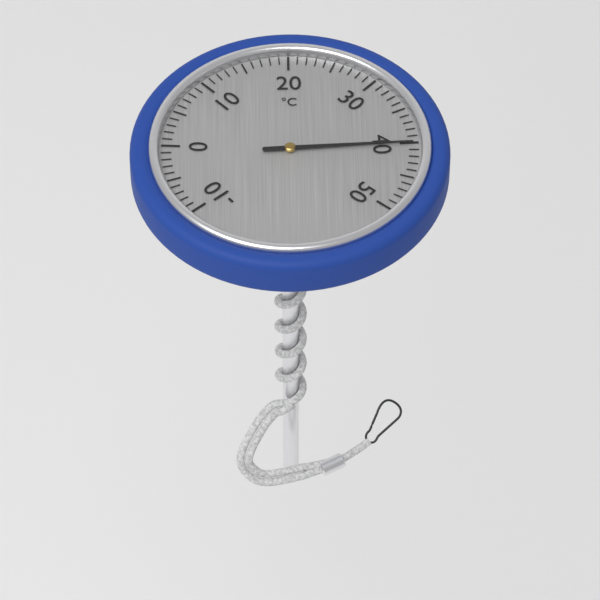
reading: 40 °C
